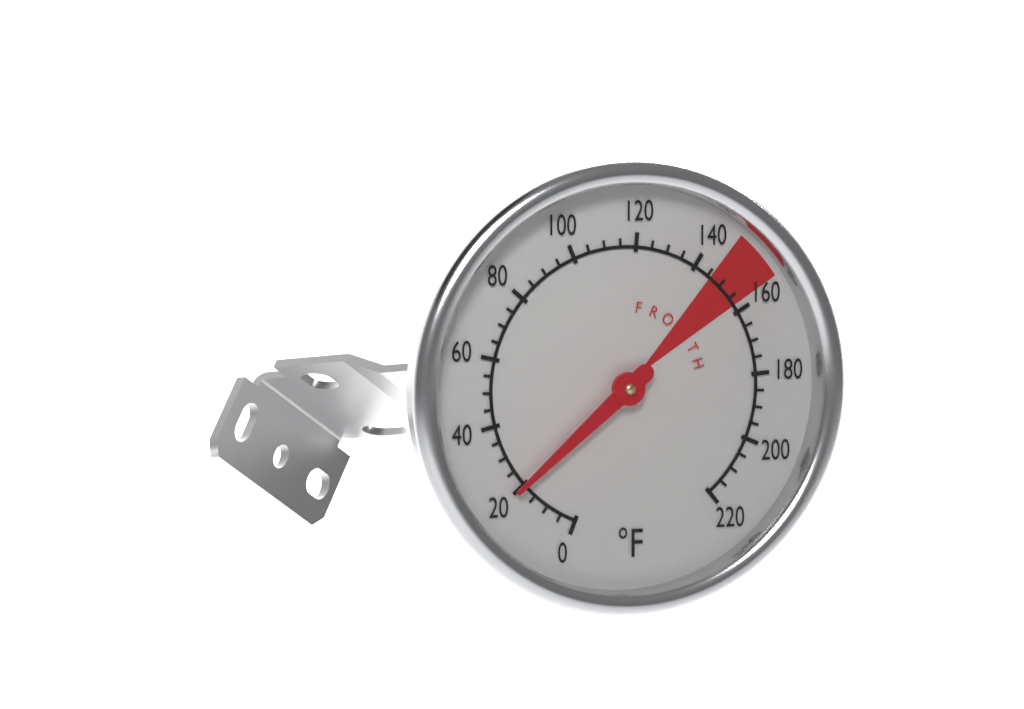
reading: 20 °F
